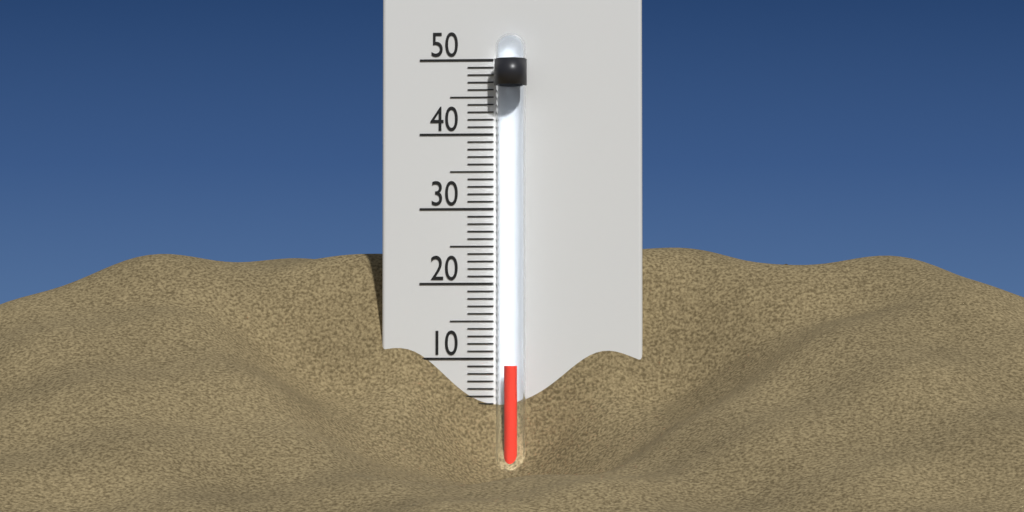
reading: 9 °C
